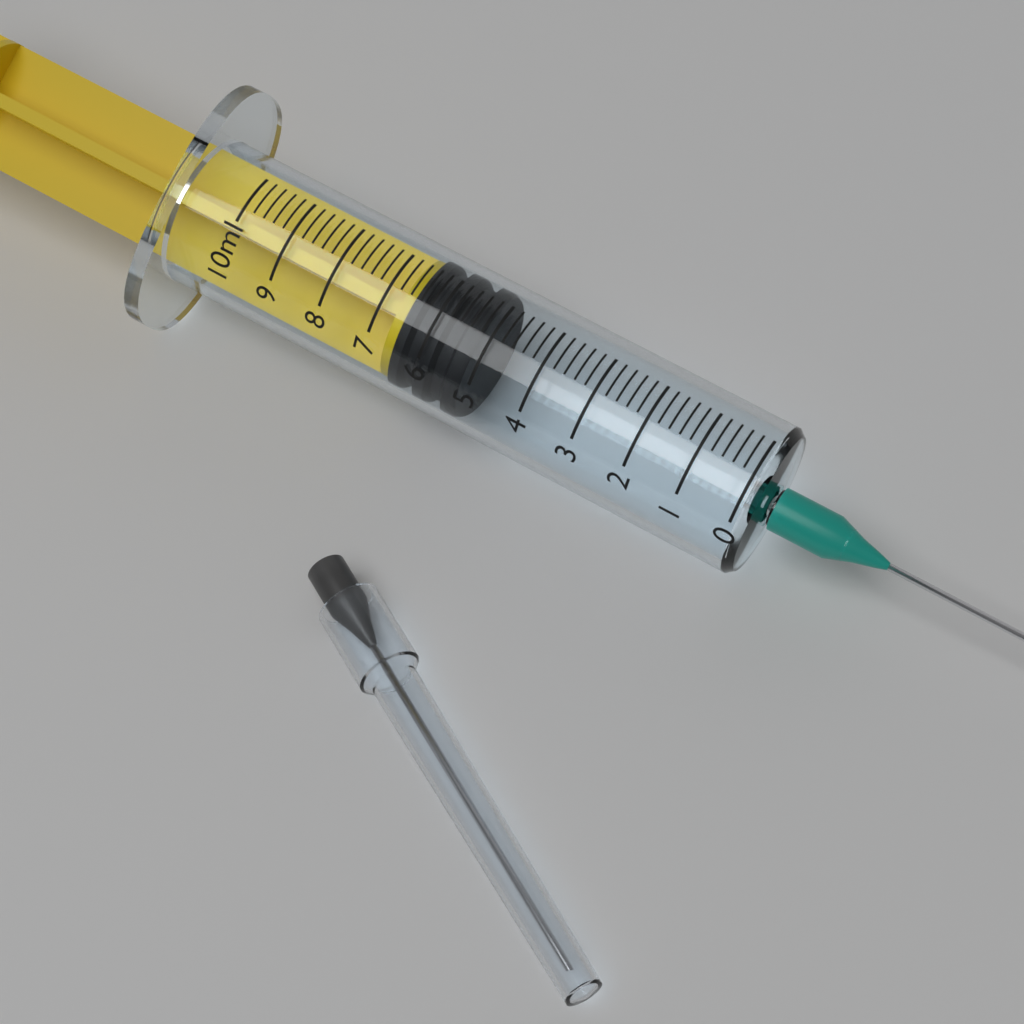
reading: 5.2 ml
